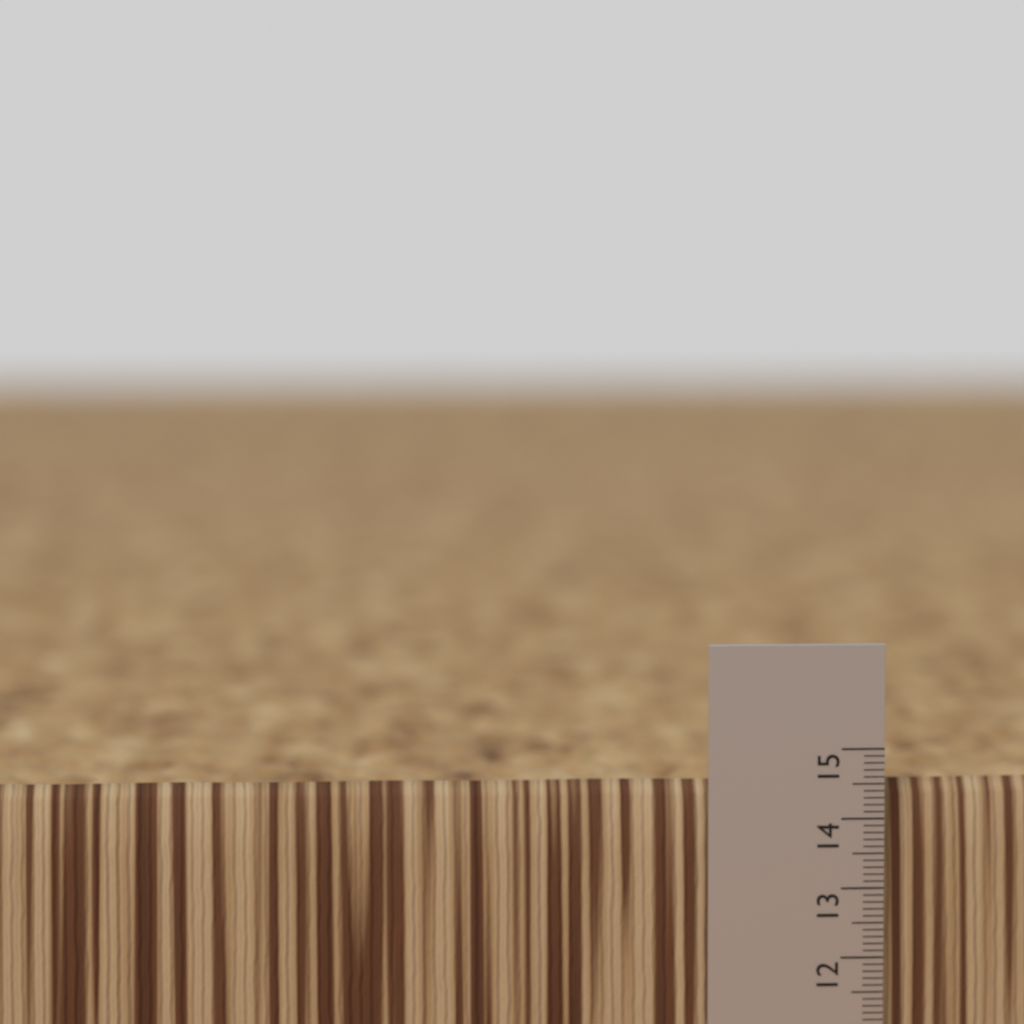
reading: 14.5 (no unit)
